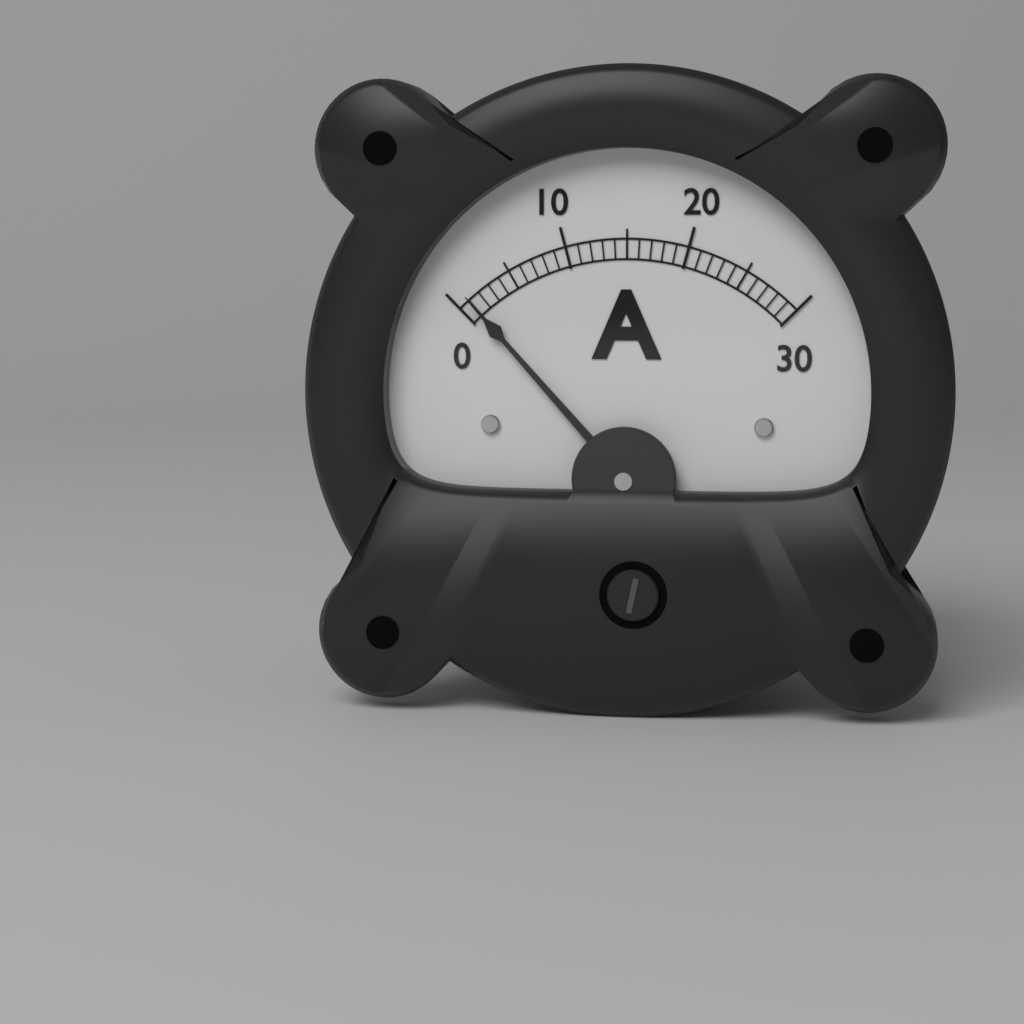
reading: 1 A
